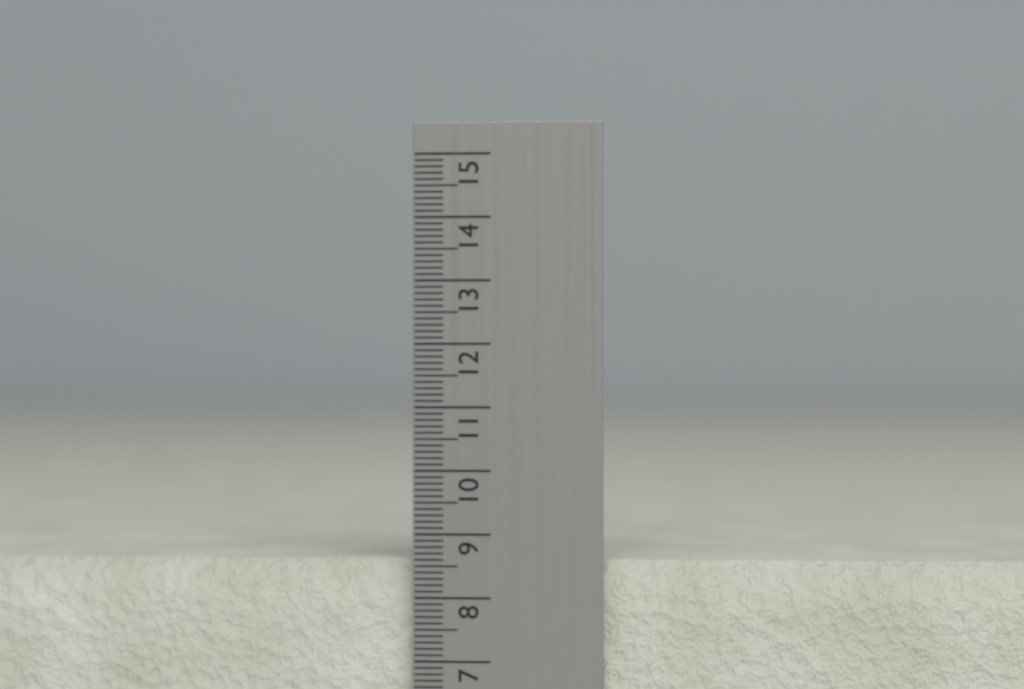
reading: 8.6 cm
